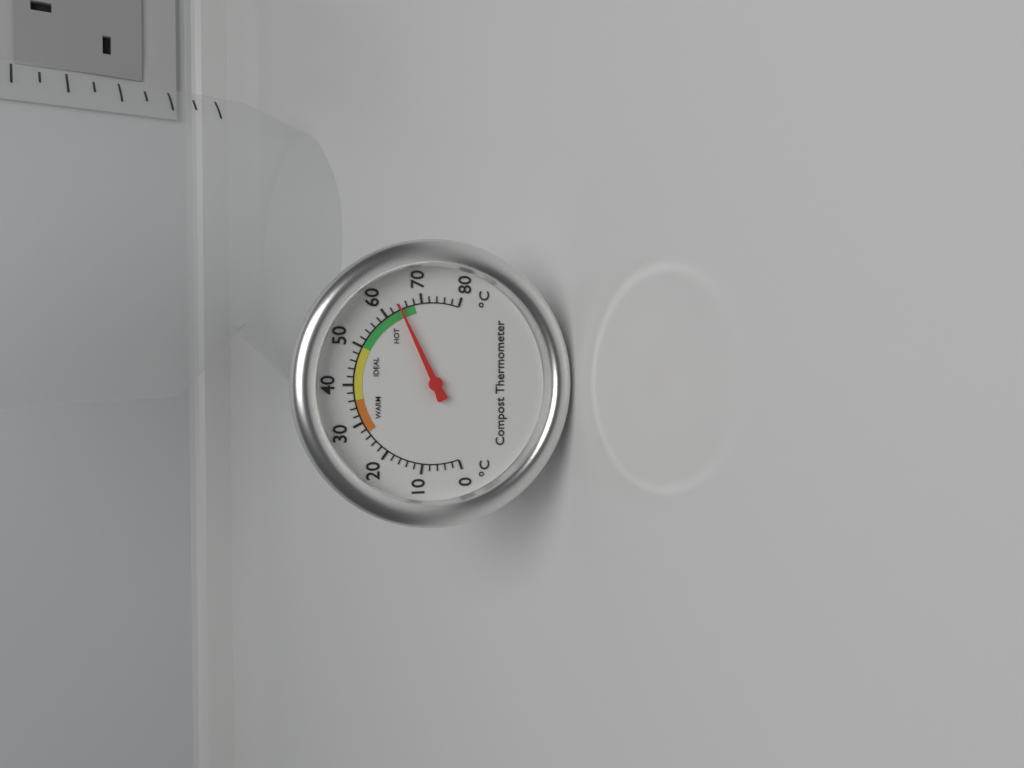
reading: 64 °C
